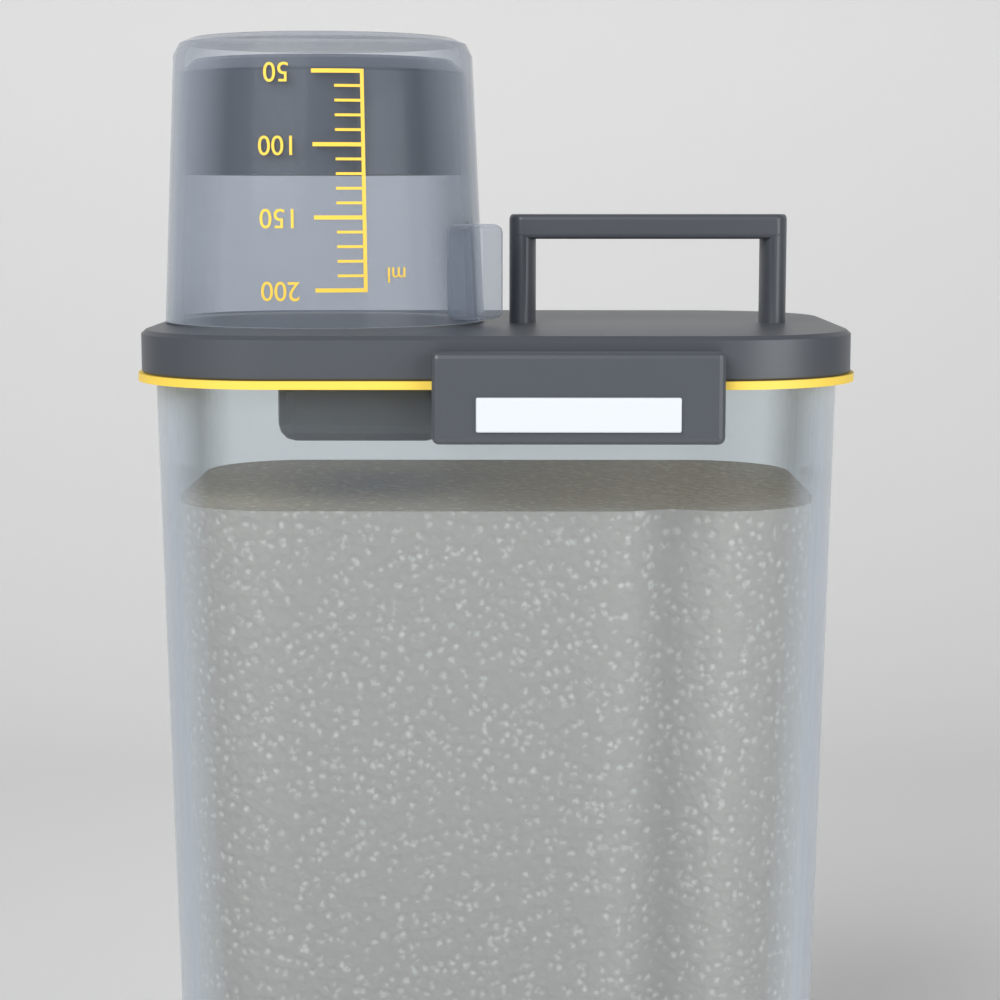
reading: 120 ml
